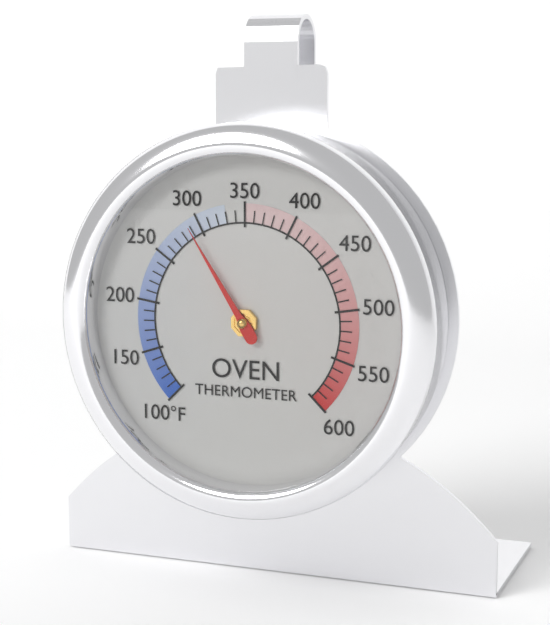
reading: 290 °F
